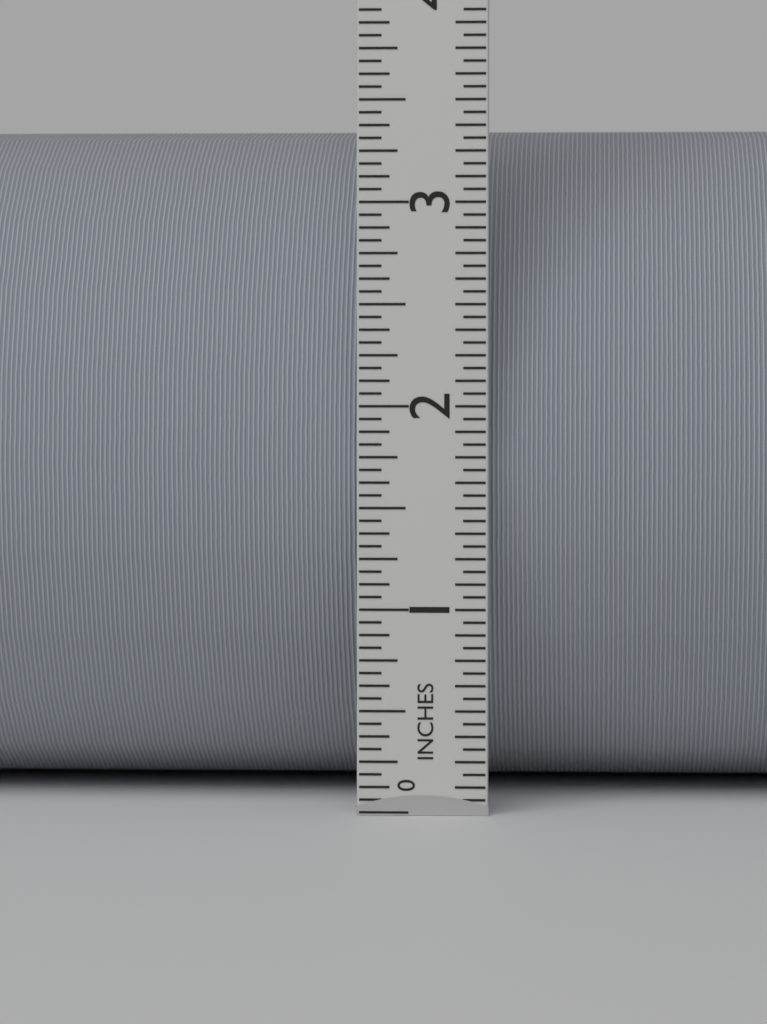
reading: 3.4375 in
